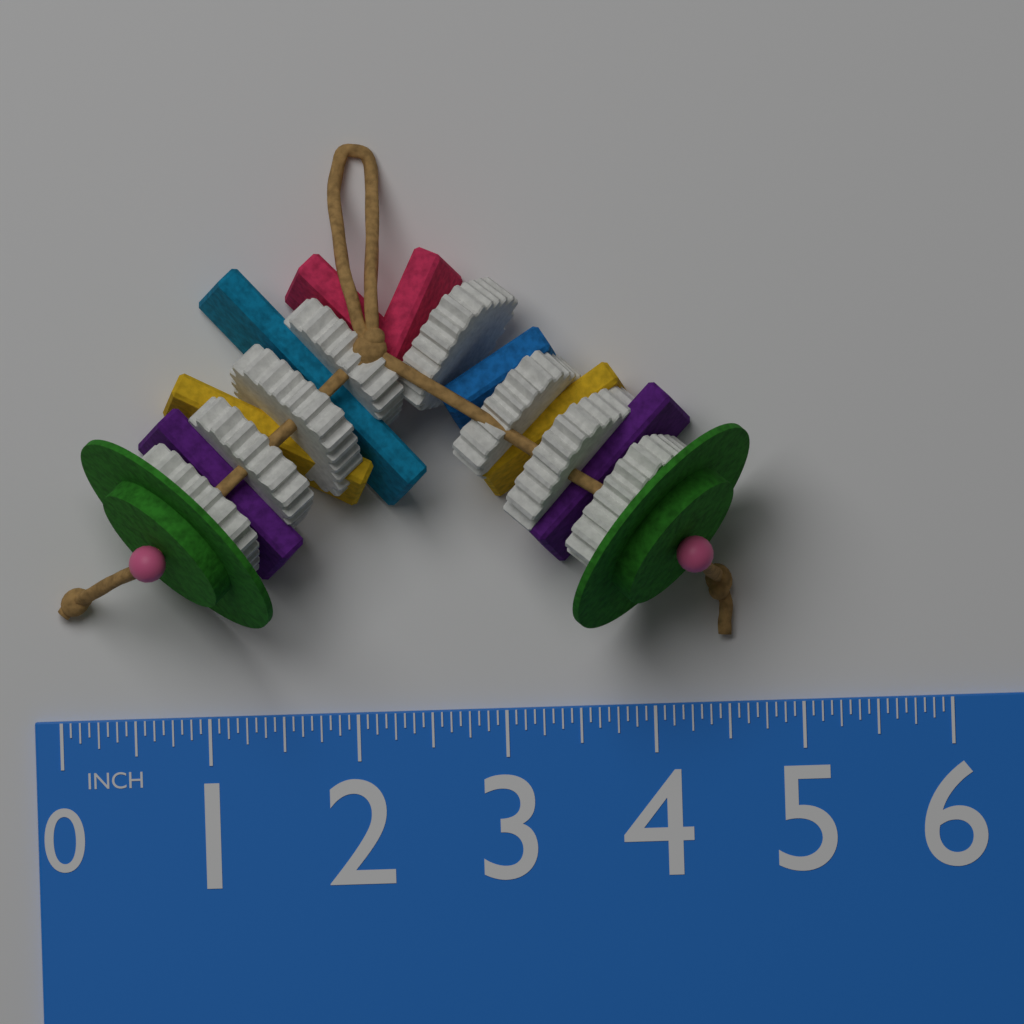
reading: 4.6875 in
